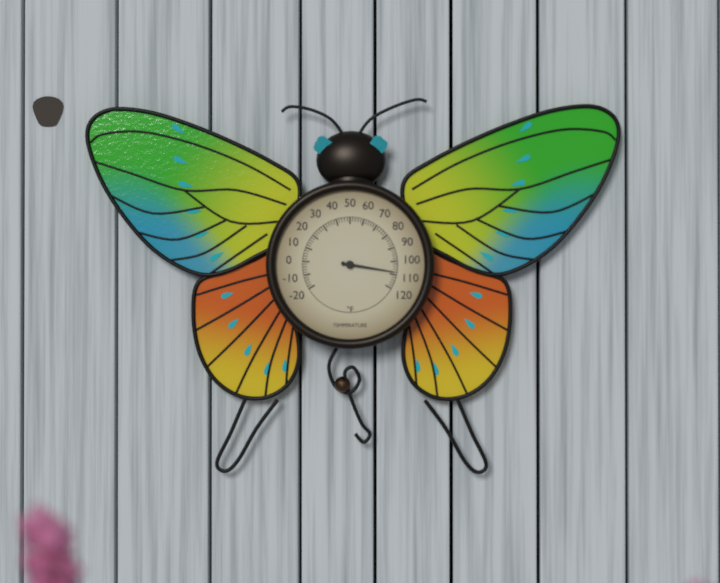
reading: 108 °F
